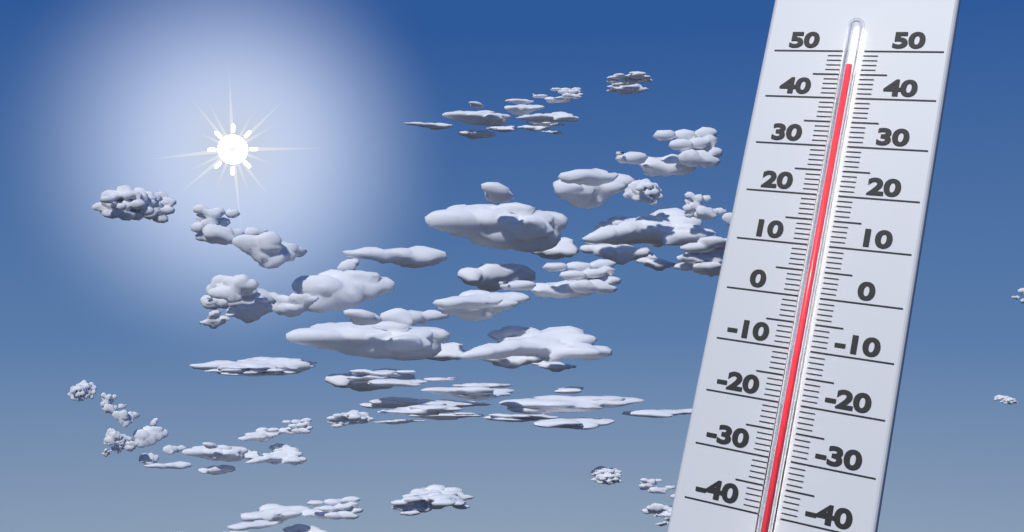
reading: 46 (no unit)
